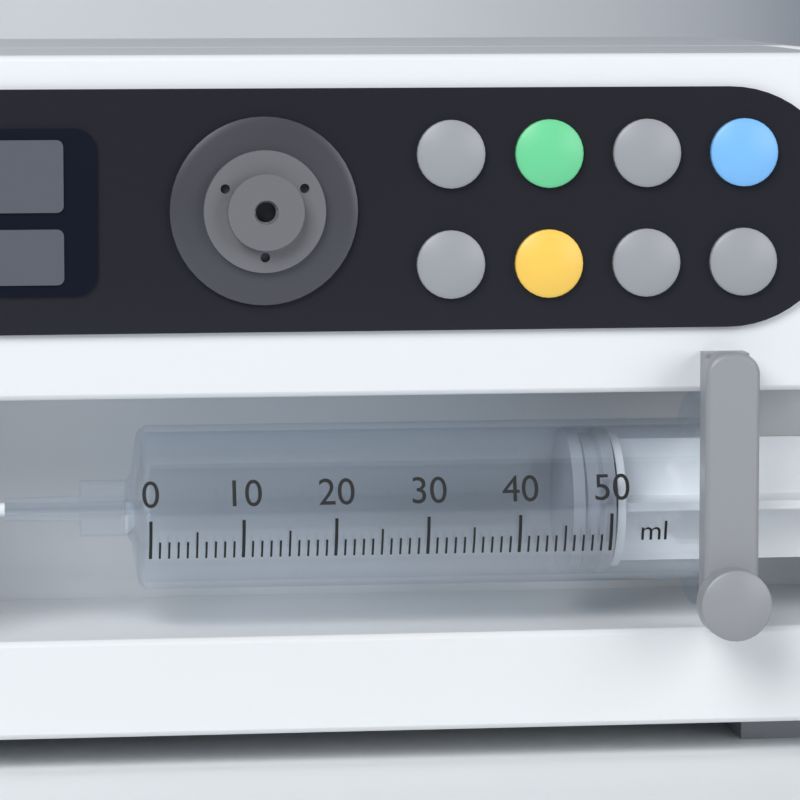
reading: 46 ml
